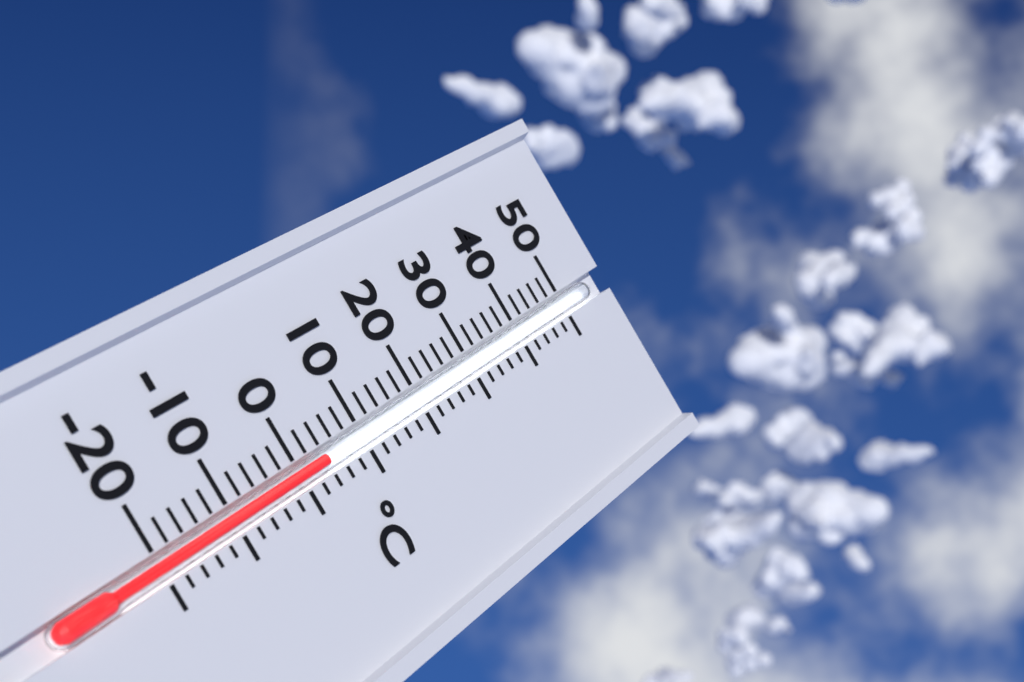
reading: 4 °C
